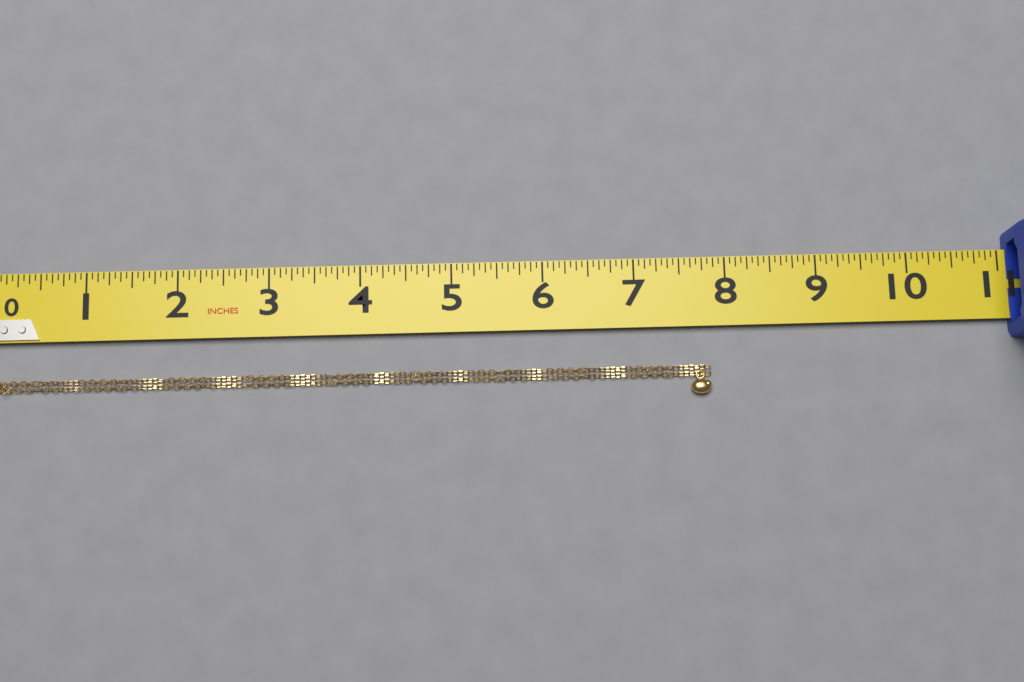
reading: 7.8125 in
